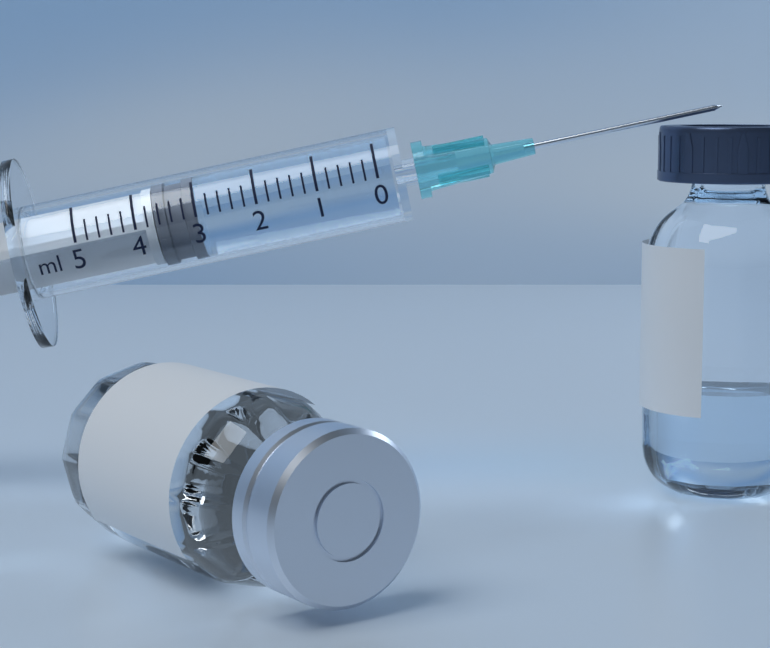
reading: 3.0 ml
